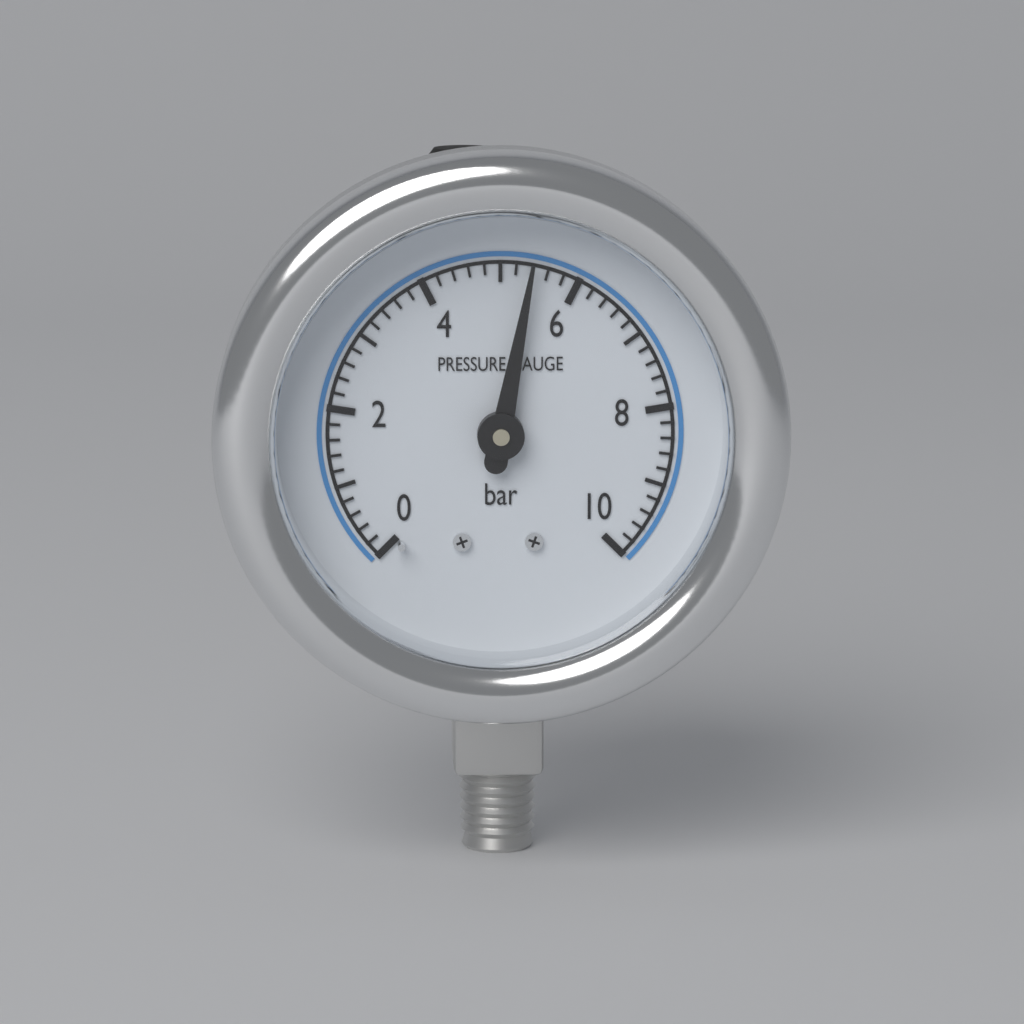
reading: 5.4 bar
